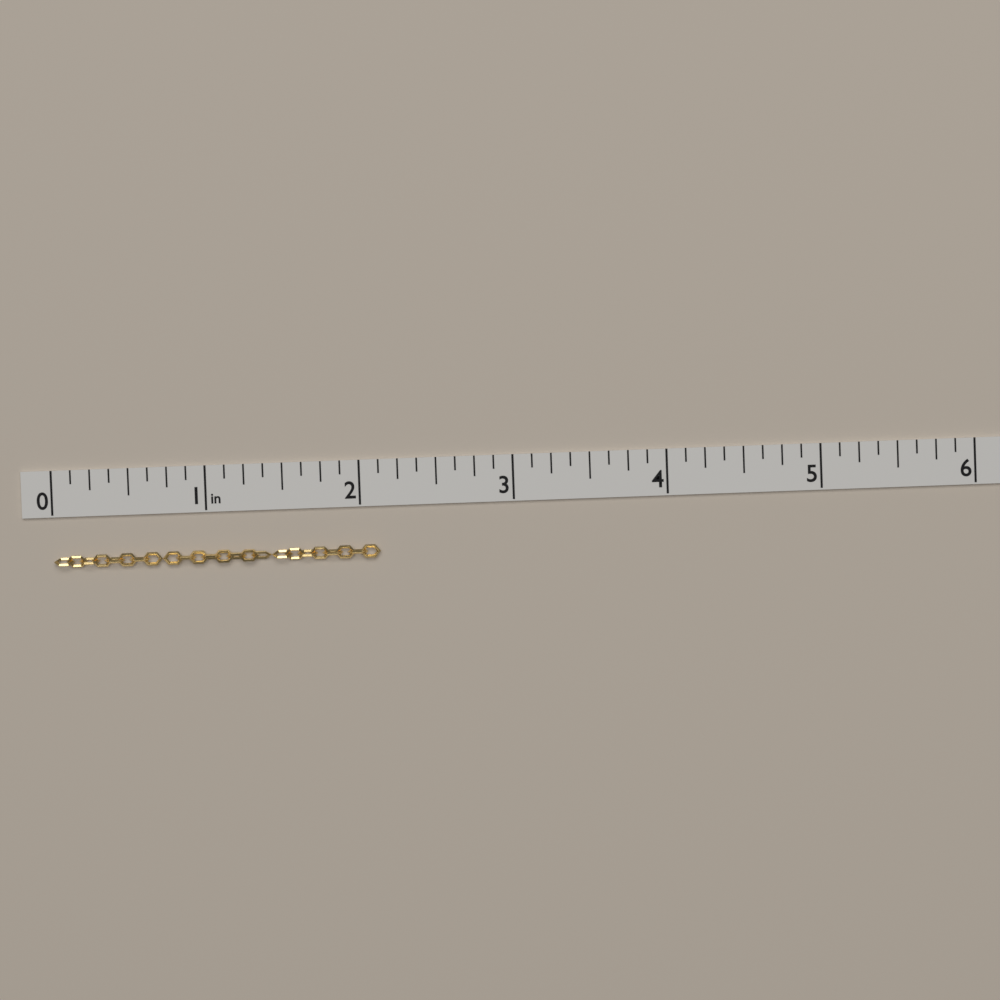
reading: 2.125 in
